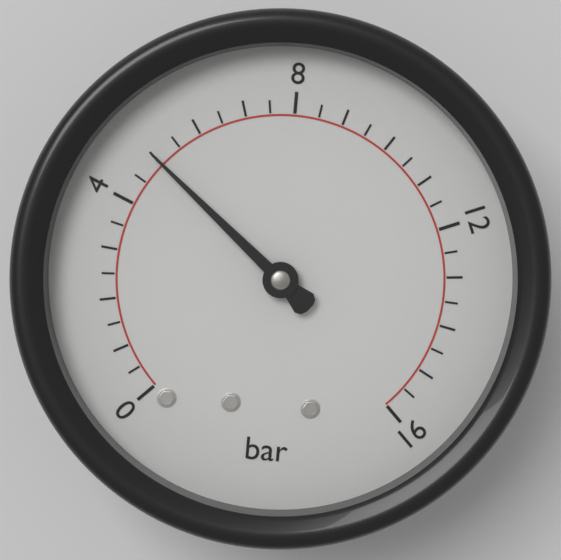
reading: 5.0 bar
